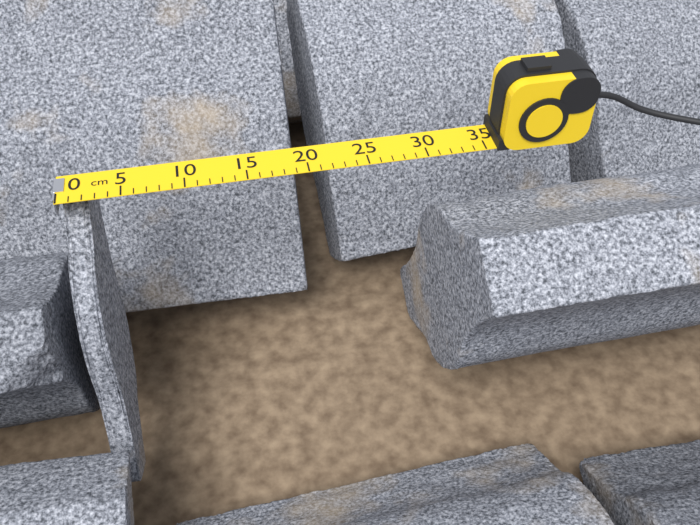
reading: 2 cm
